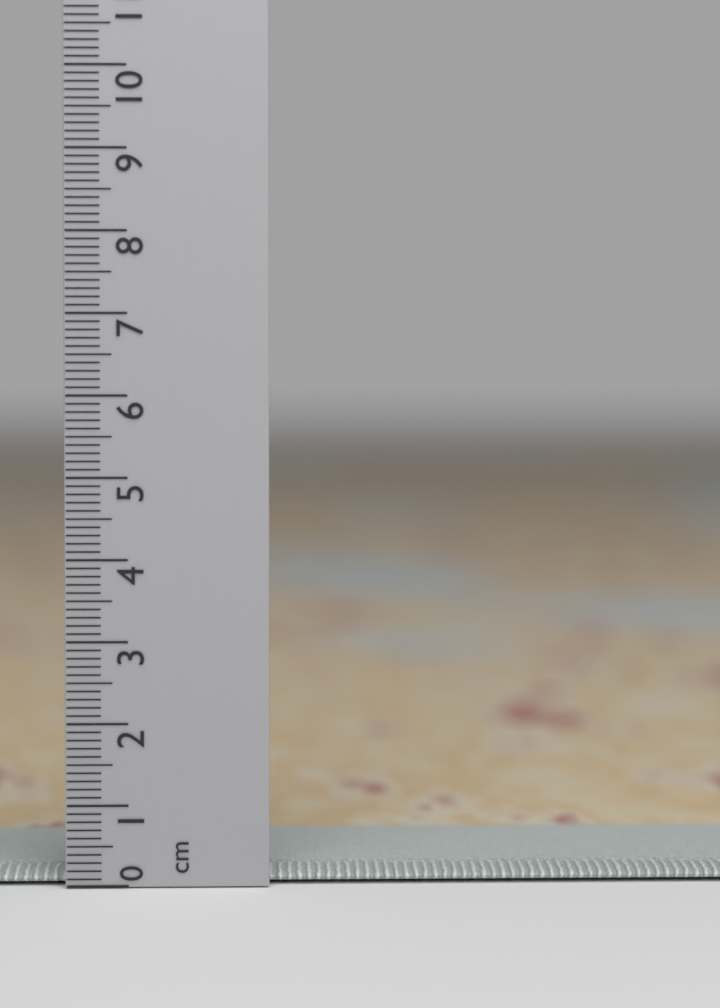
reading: 0.2 cm
